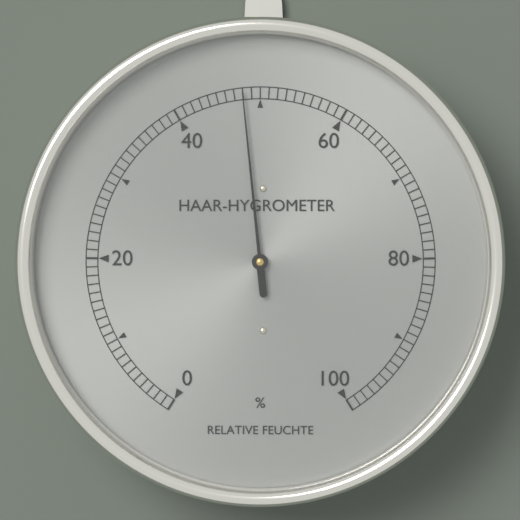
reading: 48 %
